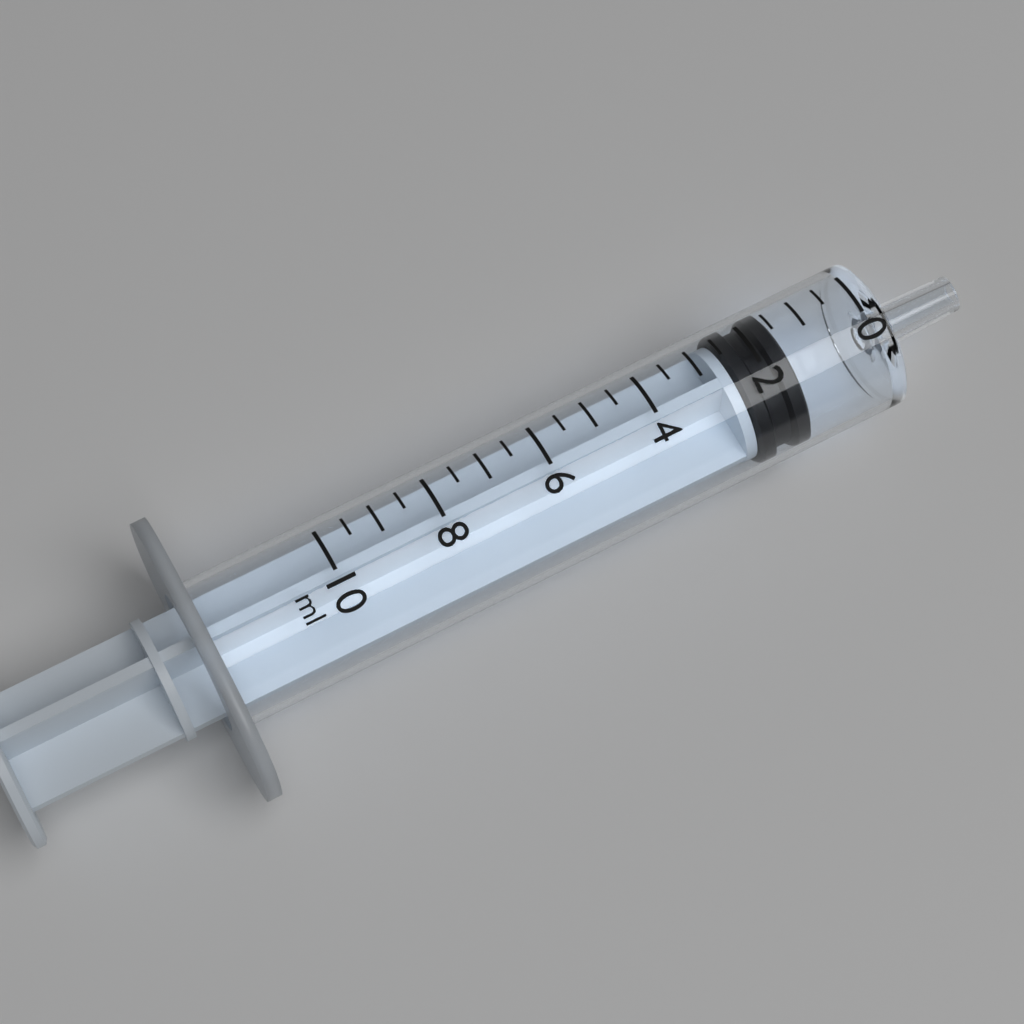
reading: 1.5 ml
